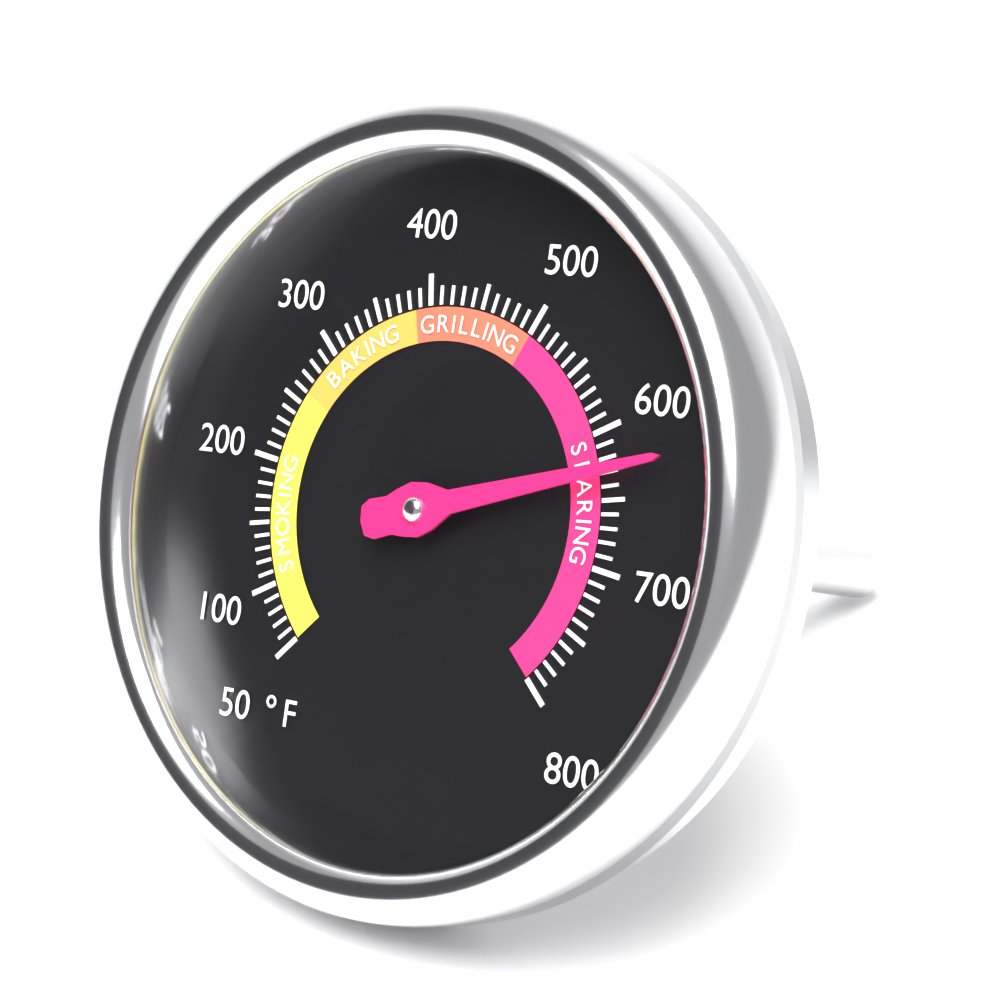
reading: 630 °F
